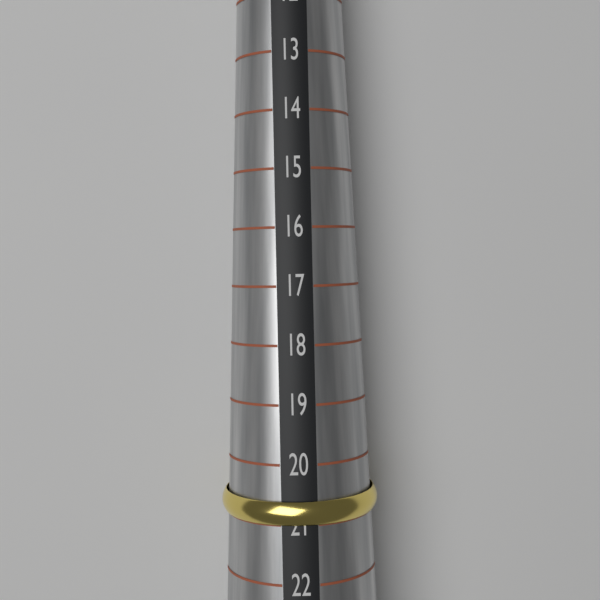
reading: 21 (no unit)
